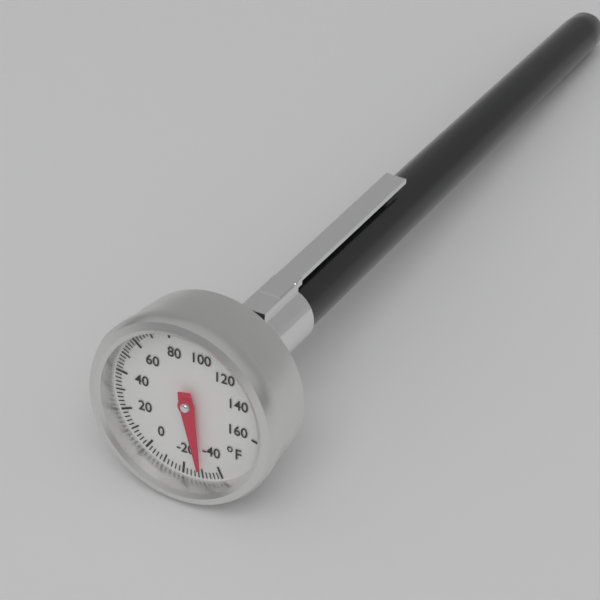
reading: -30 °F
